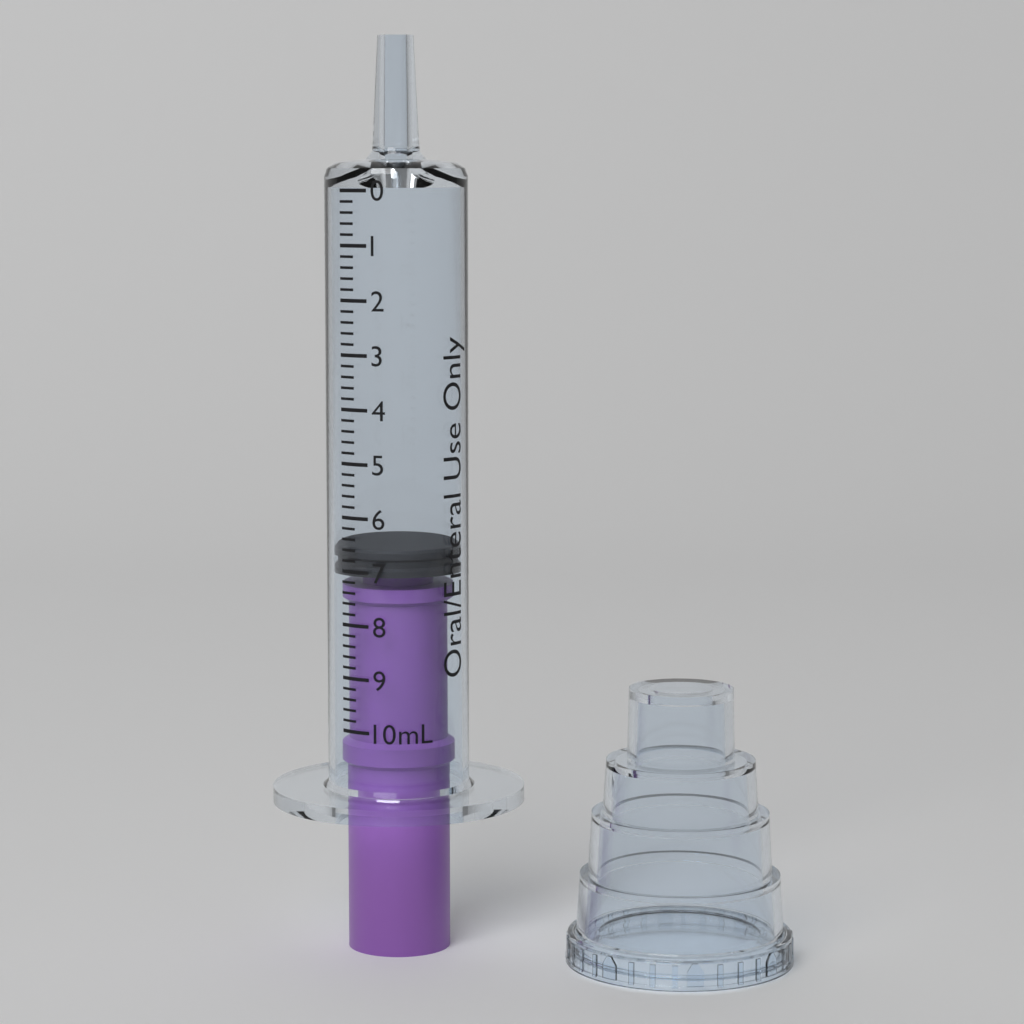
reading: 6.6 mL
